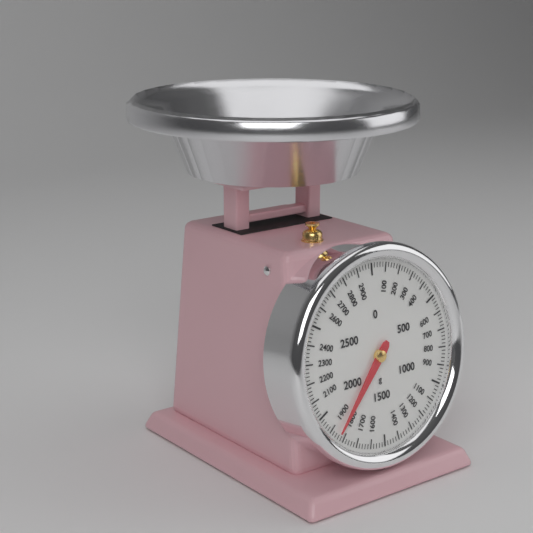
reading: 1840 g
